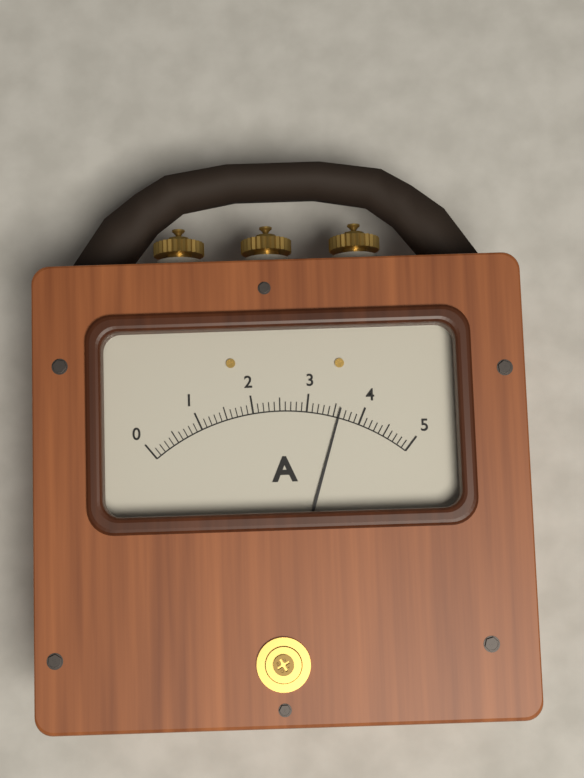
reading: 3.6 A
